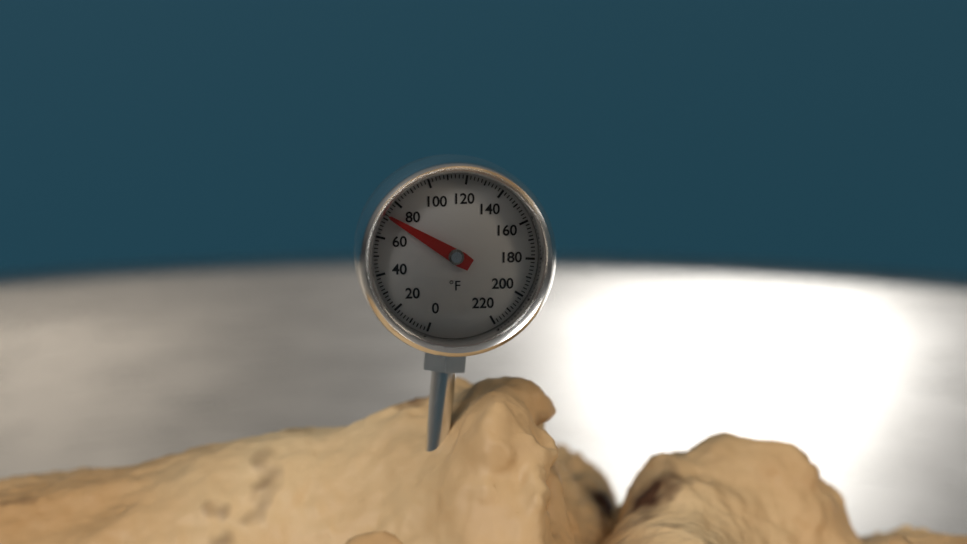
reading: 72 °F
